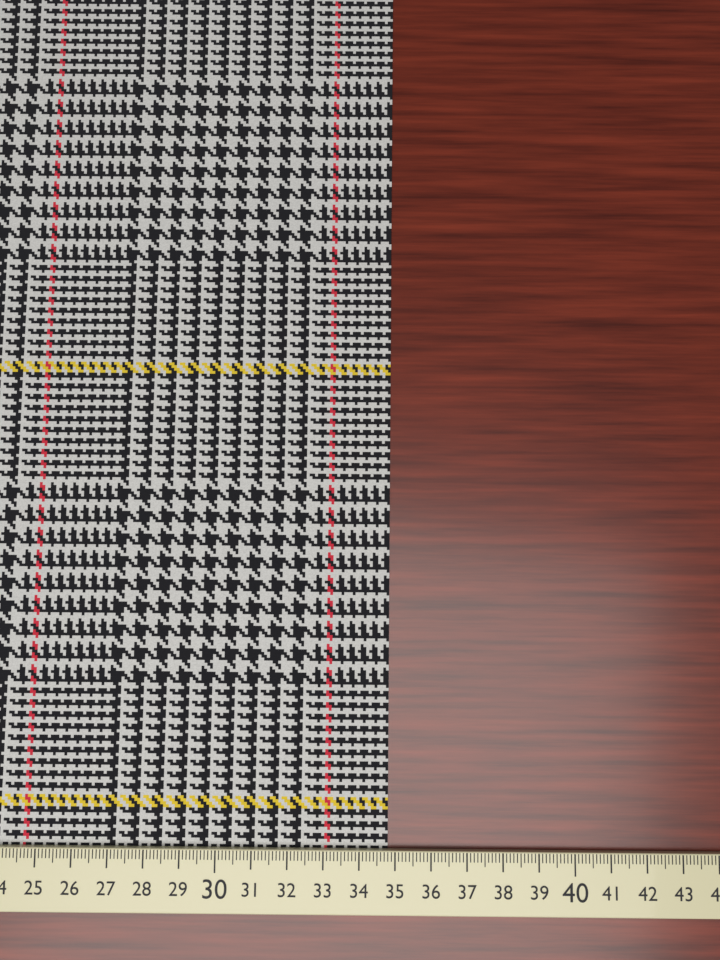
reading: 34.8 cm
